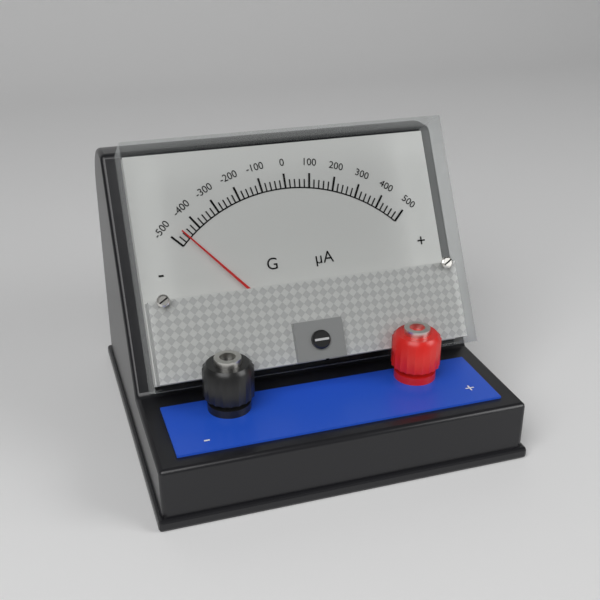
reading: -460 µA
